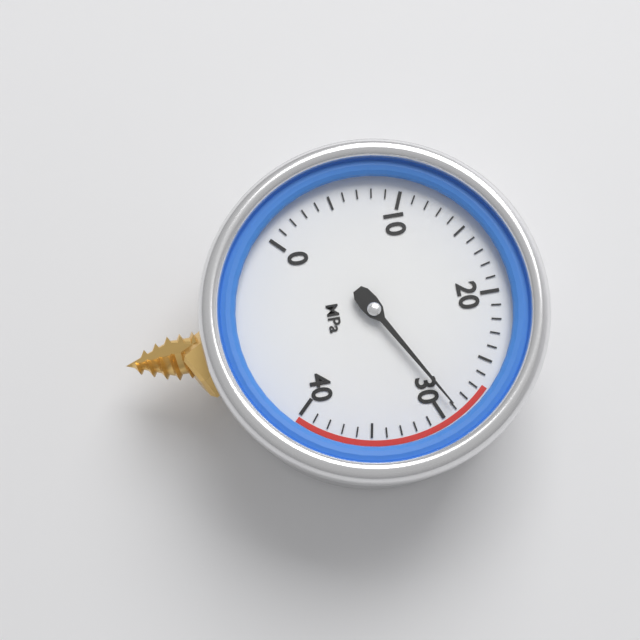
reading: 29 MPa
